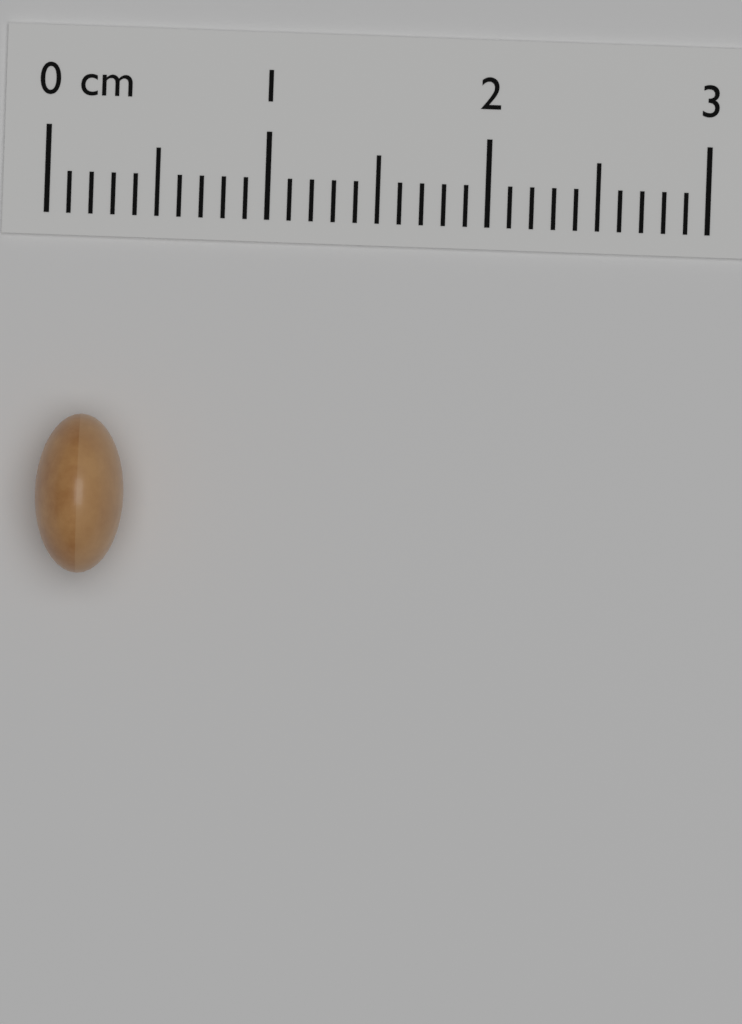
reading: 0.4 cm
